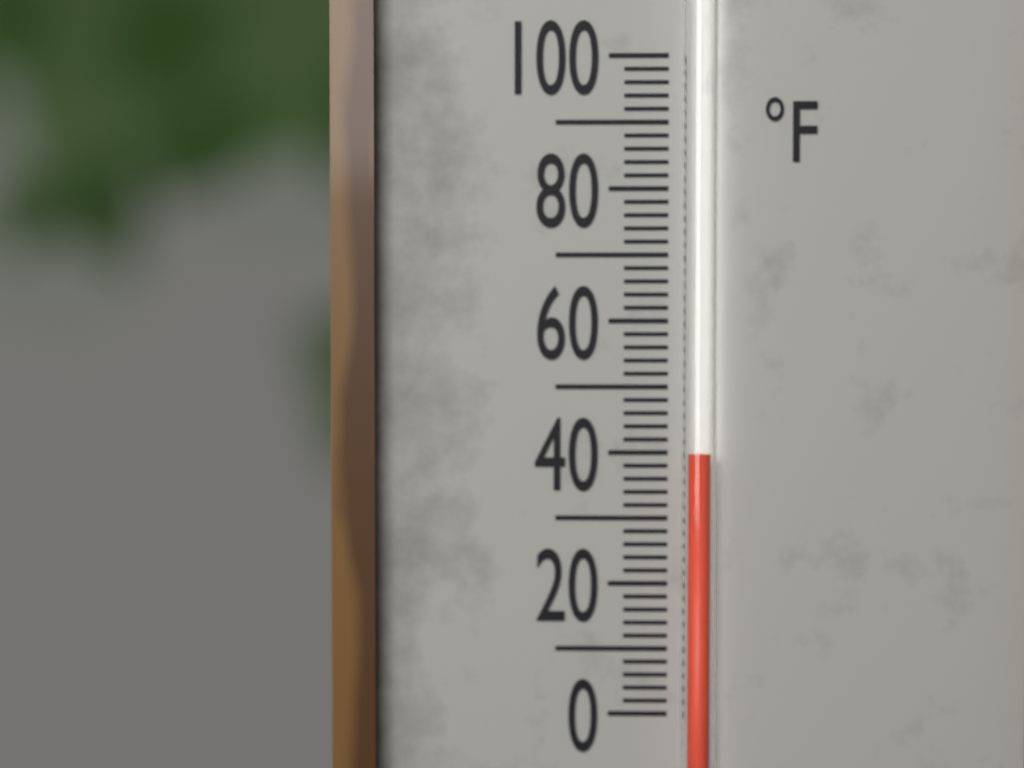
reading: 40 °F
